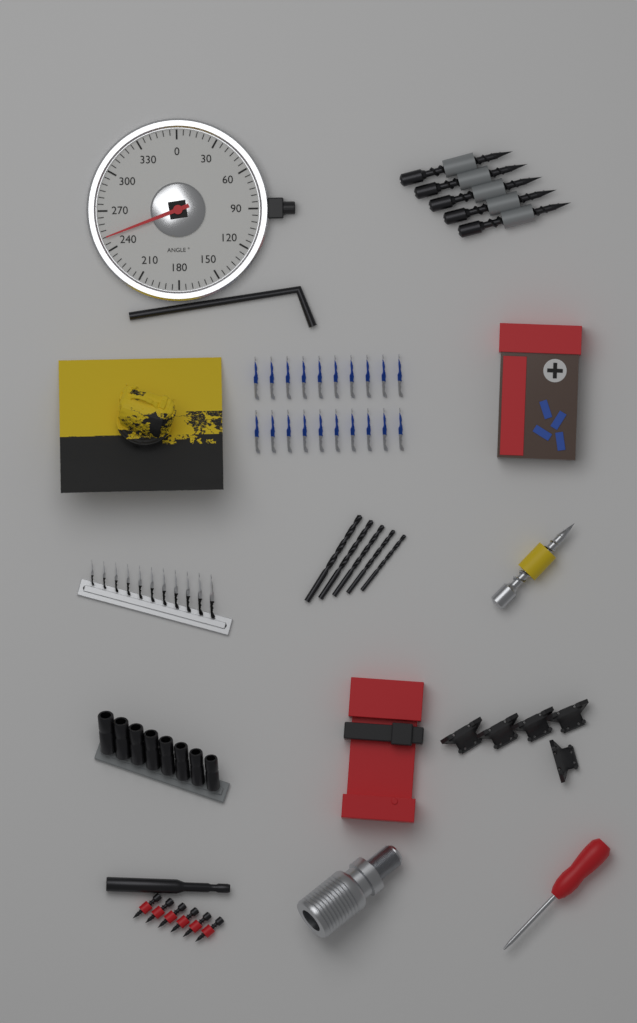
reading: 250 °
